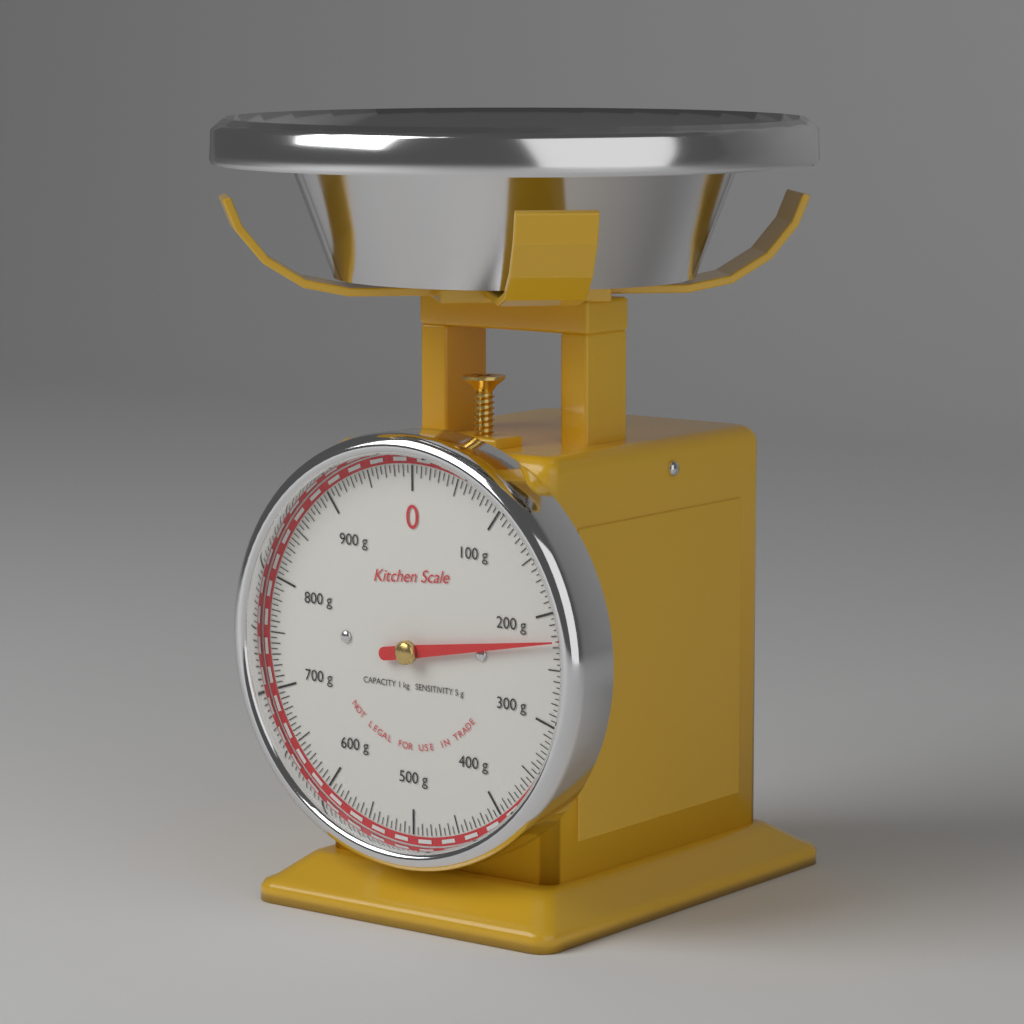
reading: 225 g
